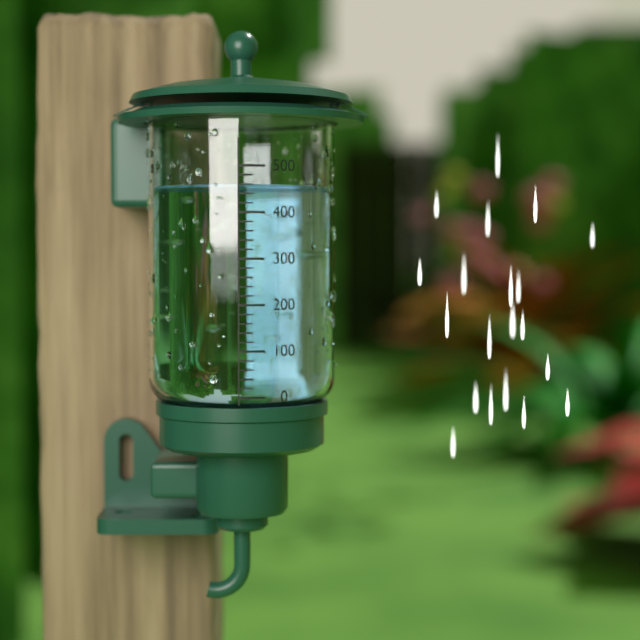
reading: 460 (no unit)
